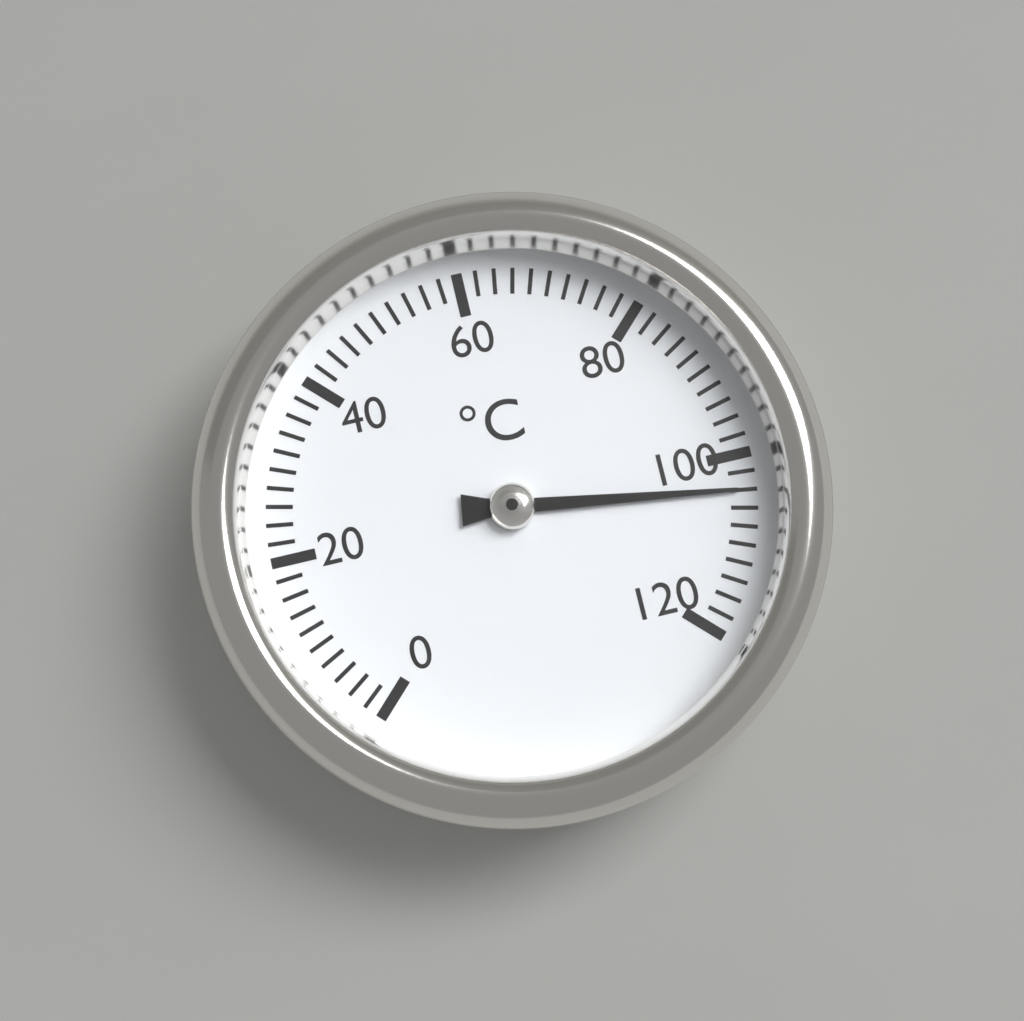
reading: 104 °C
